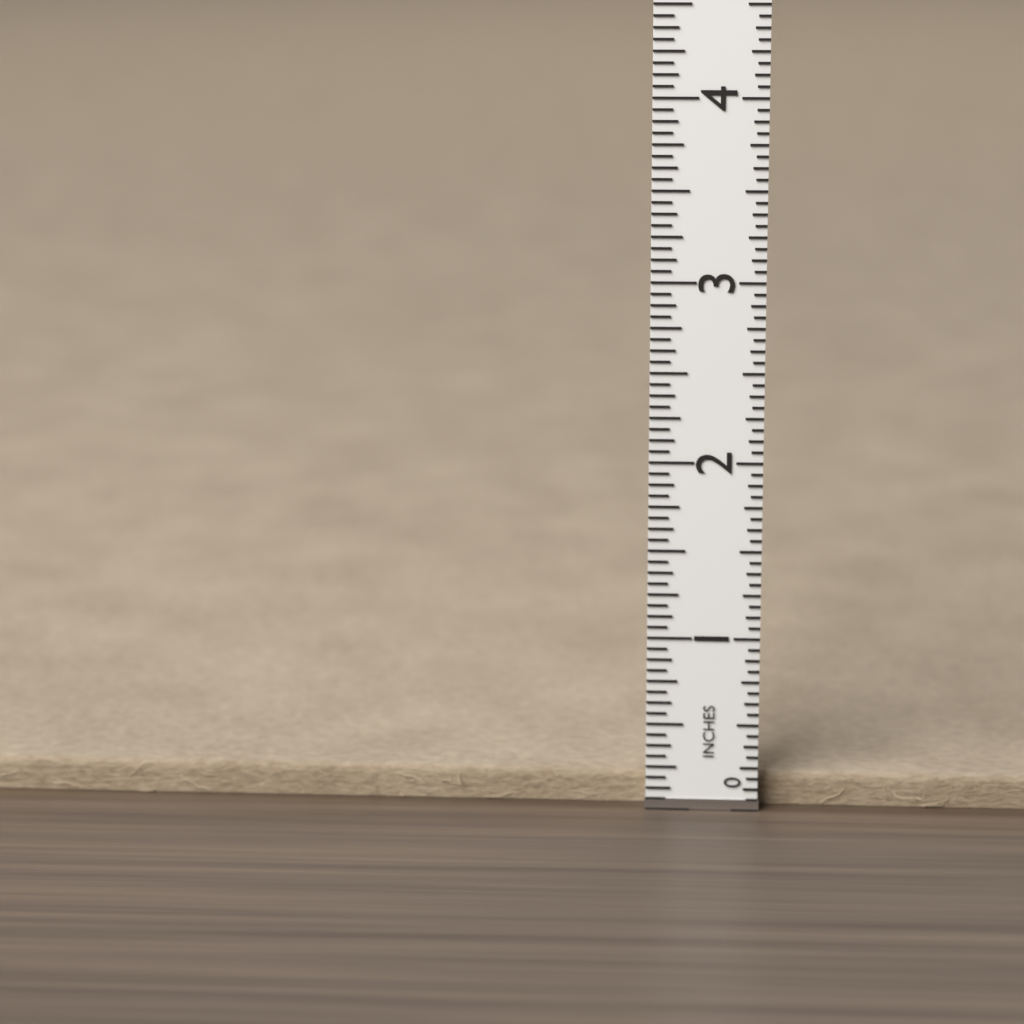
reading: 0.1875 in
